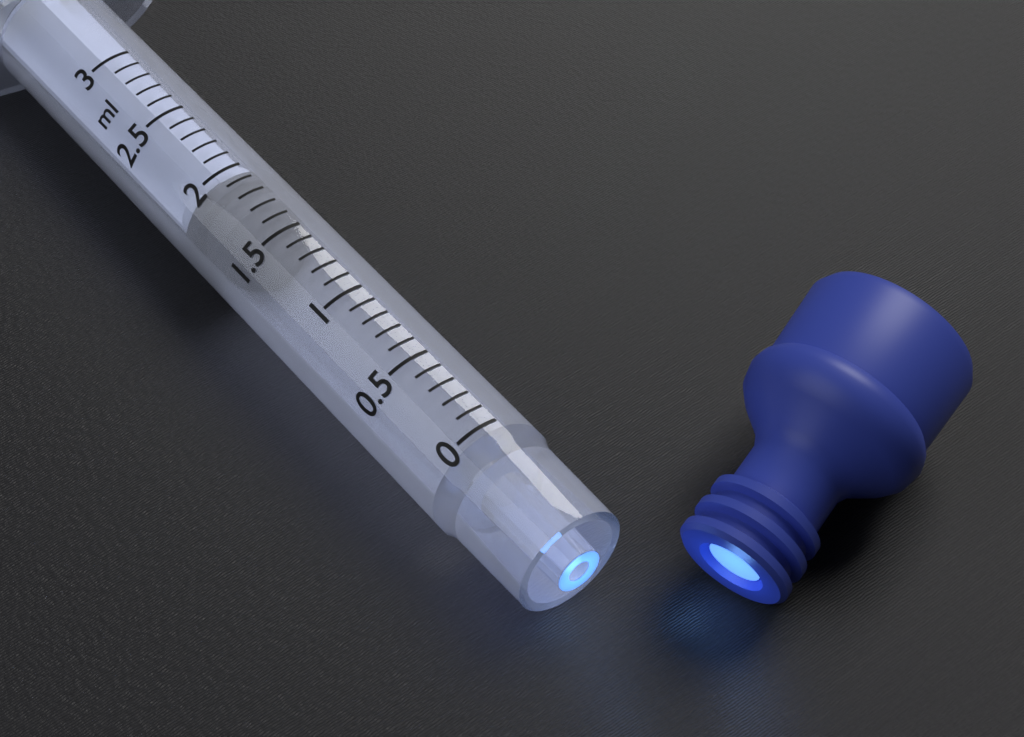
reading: 1.7 ml
